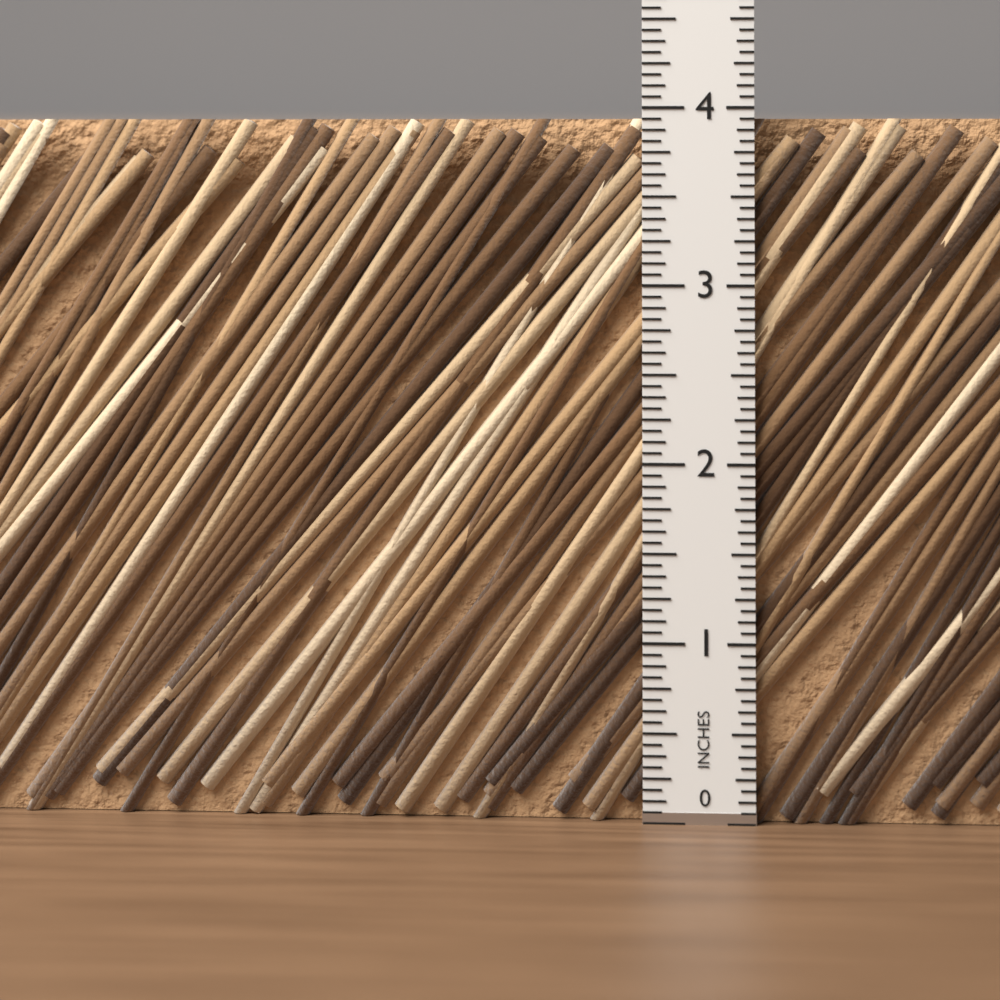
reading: 3.9375 in
